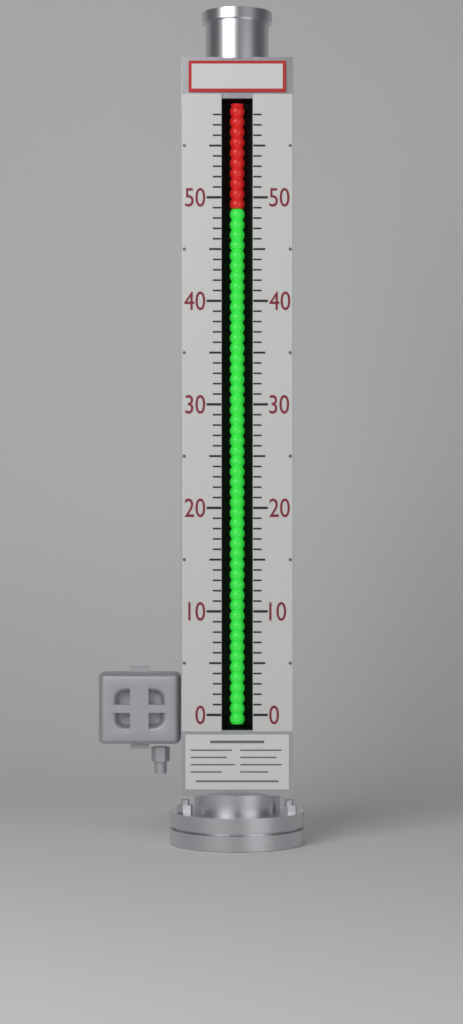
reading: 49 (no unit)
